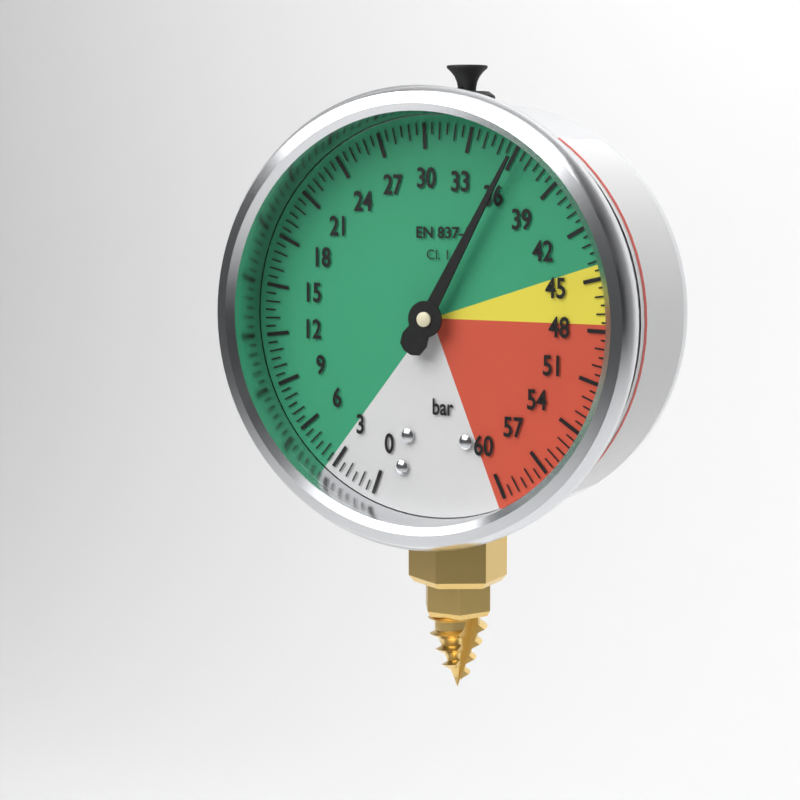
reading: 36.0 bar
